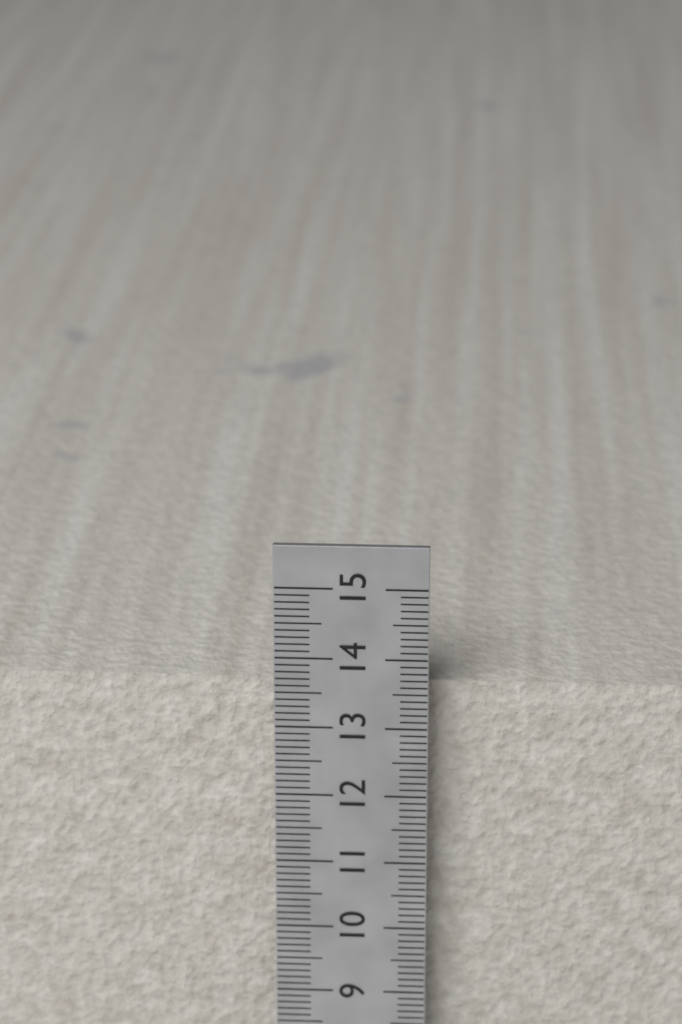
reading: 13.5 cm
